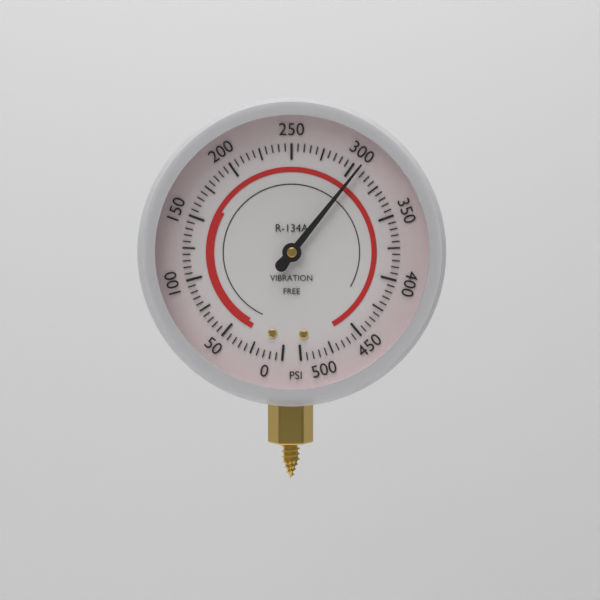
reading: 305 psi
